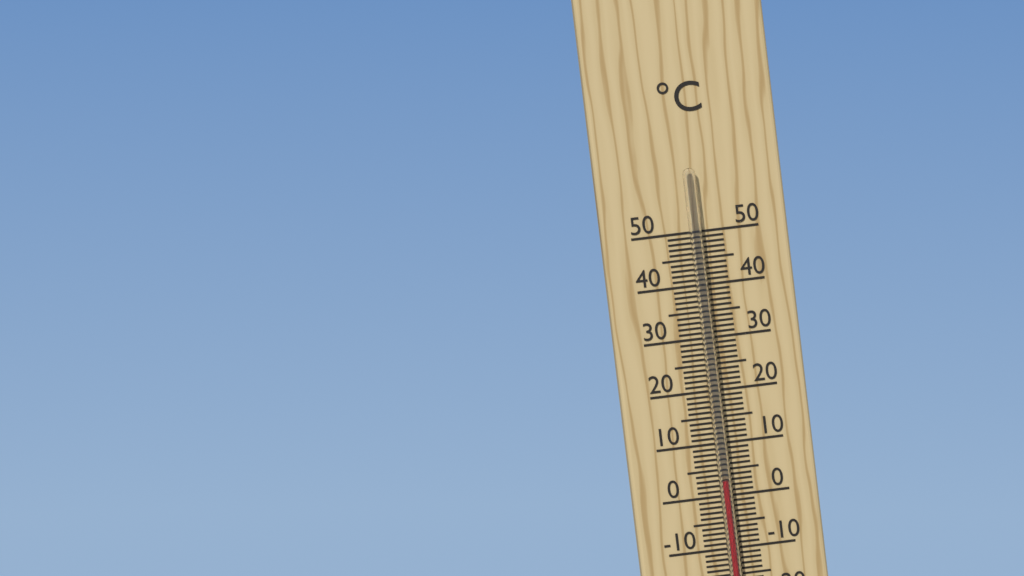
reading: 3 °C
